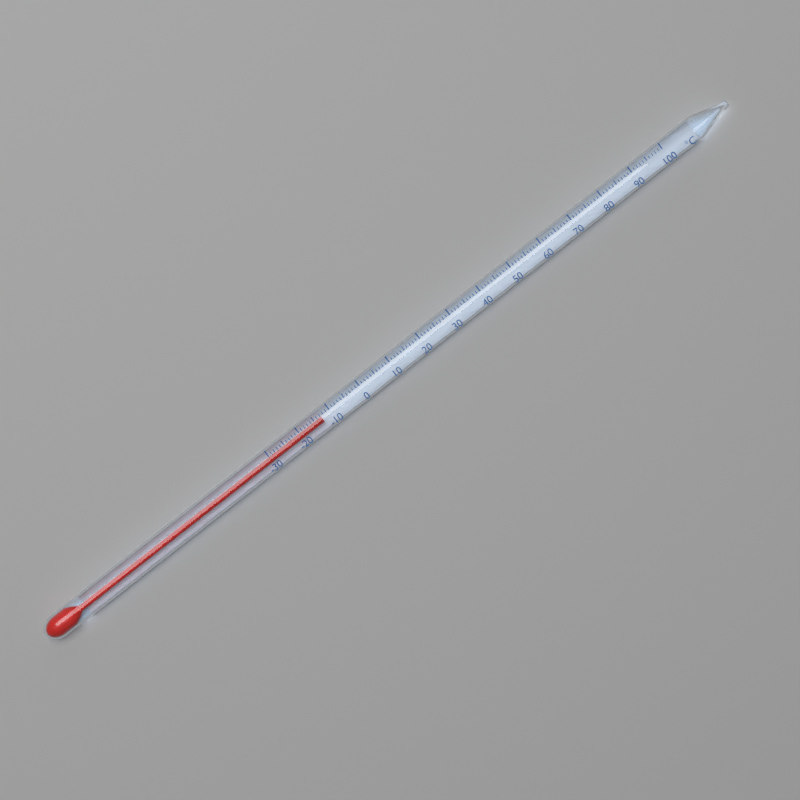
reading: -13 °C
